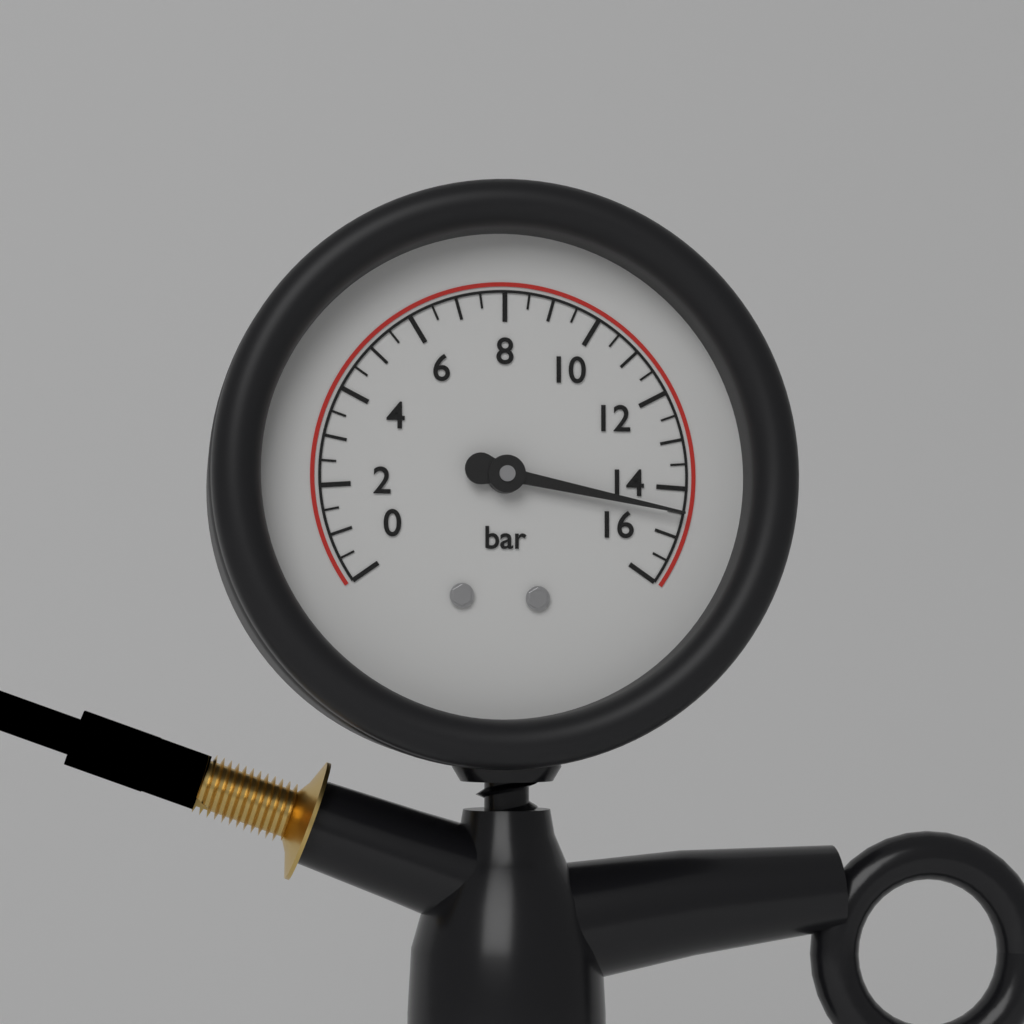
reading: 14.5 bar
